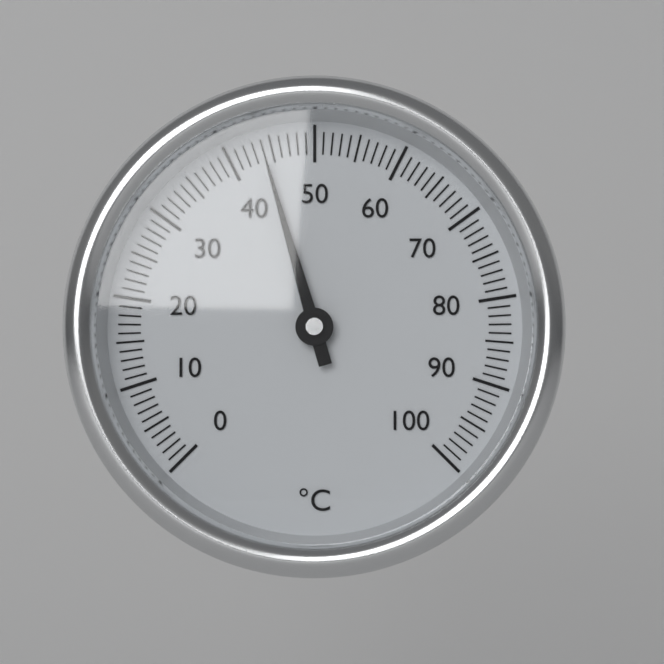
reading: 44 °C
